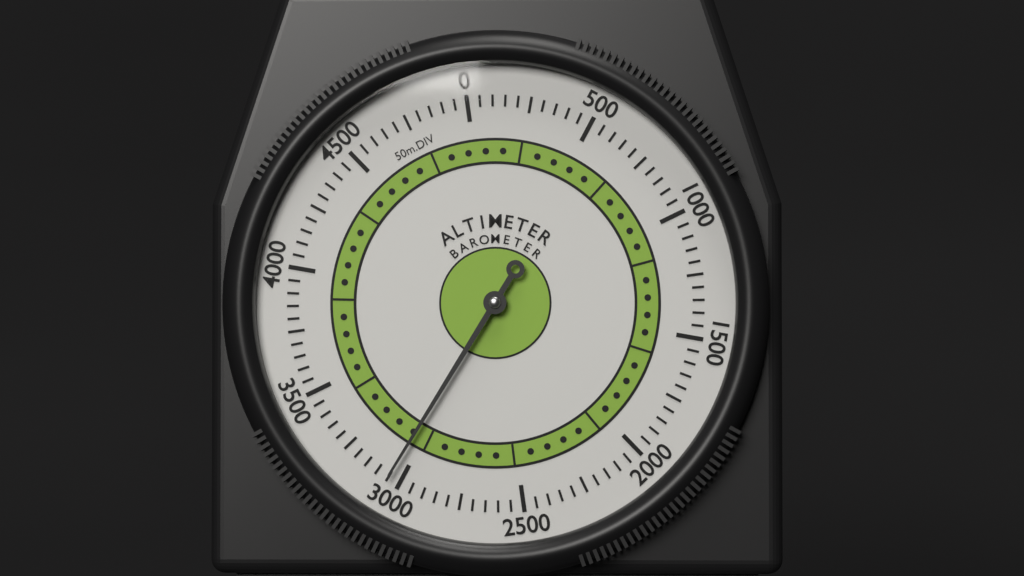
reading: 3050 m
